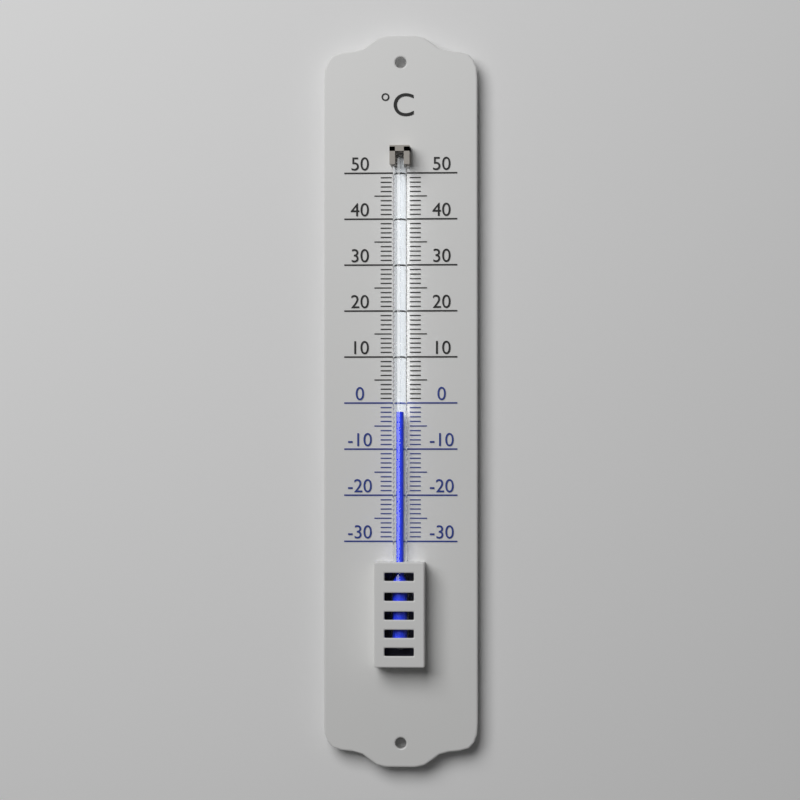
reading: -2 °C
